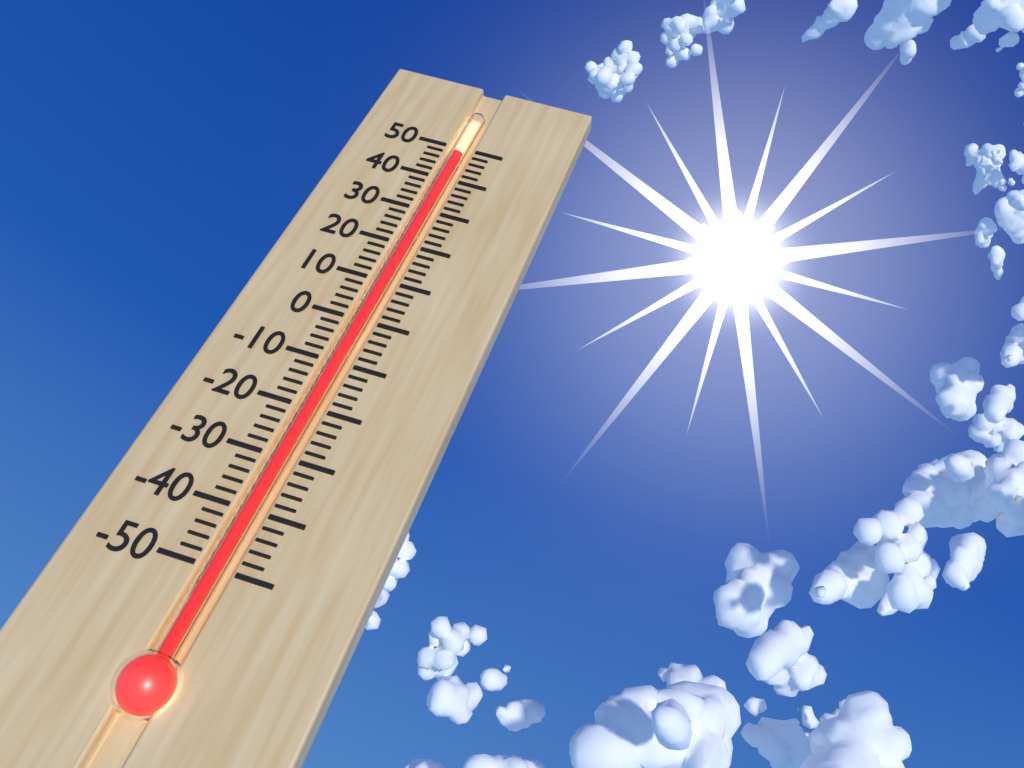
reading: 48 (no unit)
